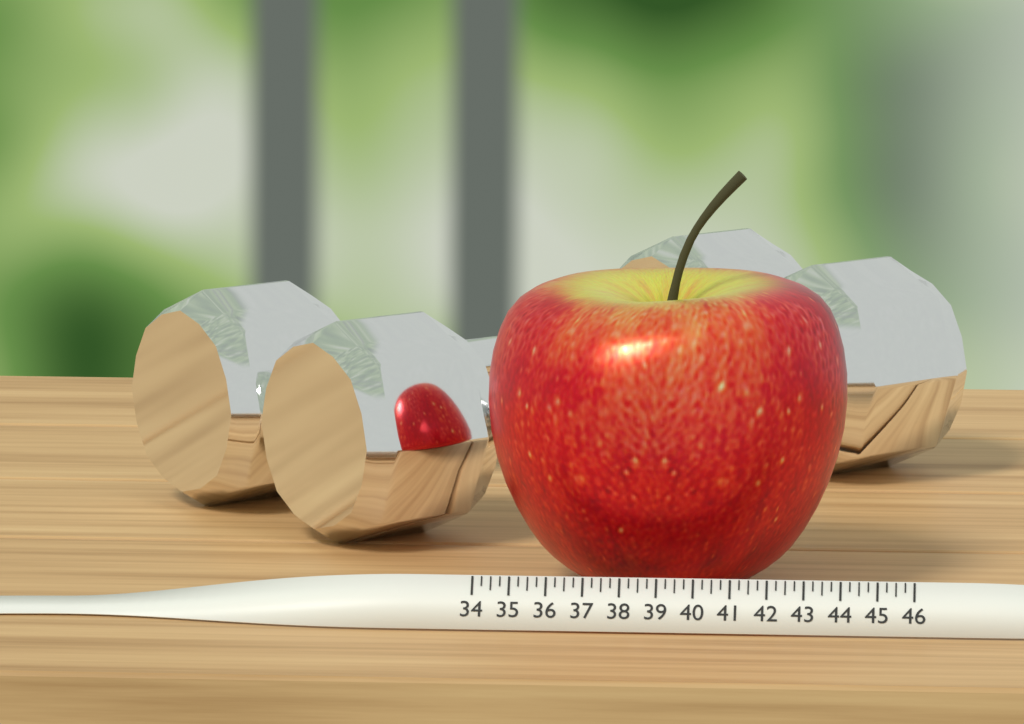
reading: 44.00 (no unit)
